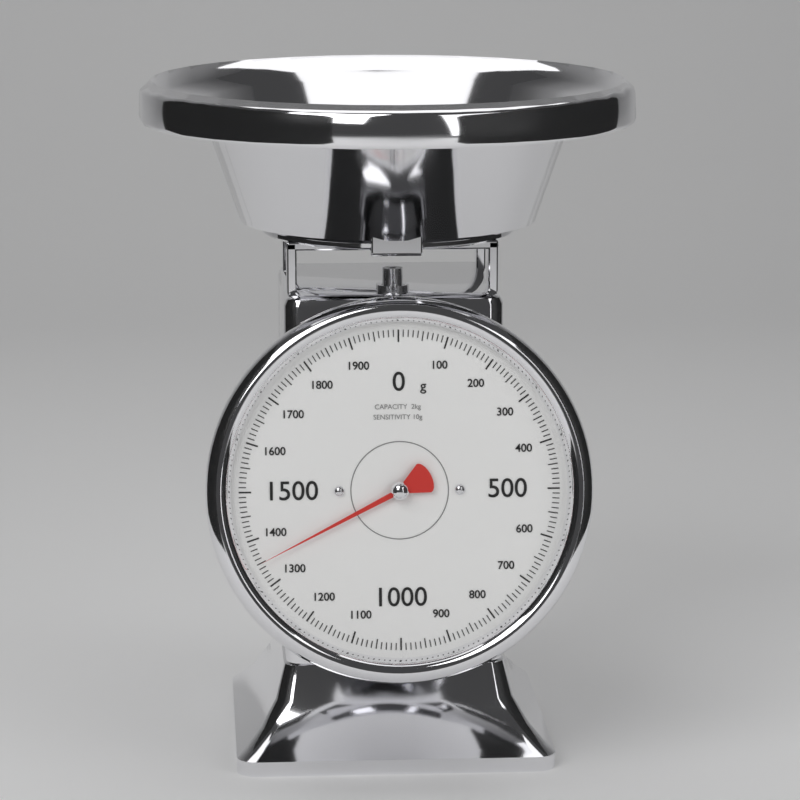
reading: 1350 g
